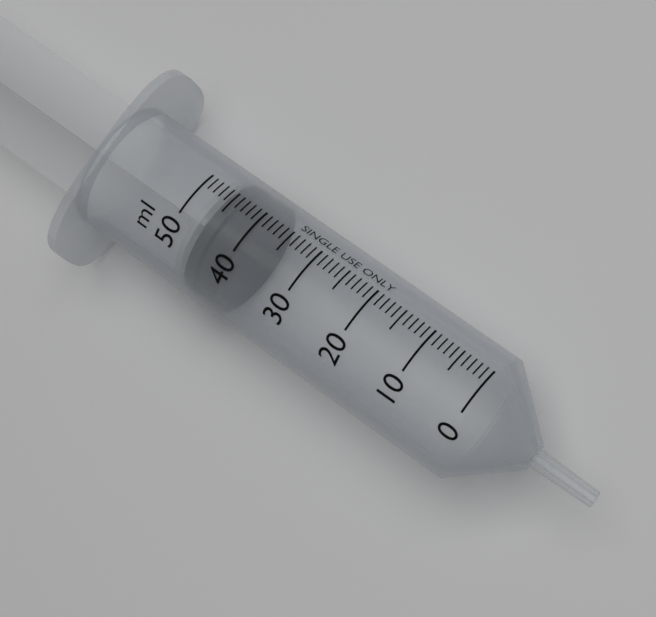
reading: 40 ml
